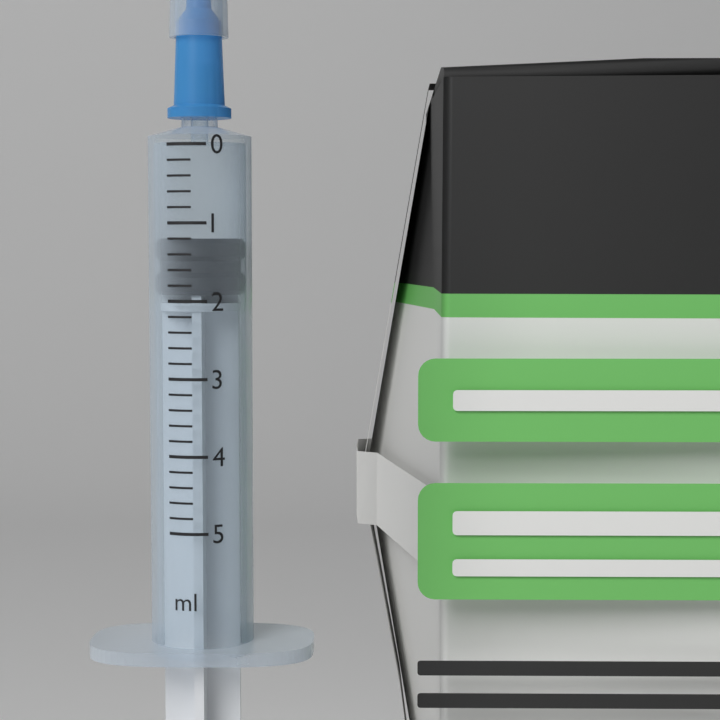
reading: 1.2 ml
